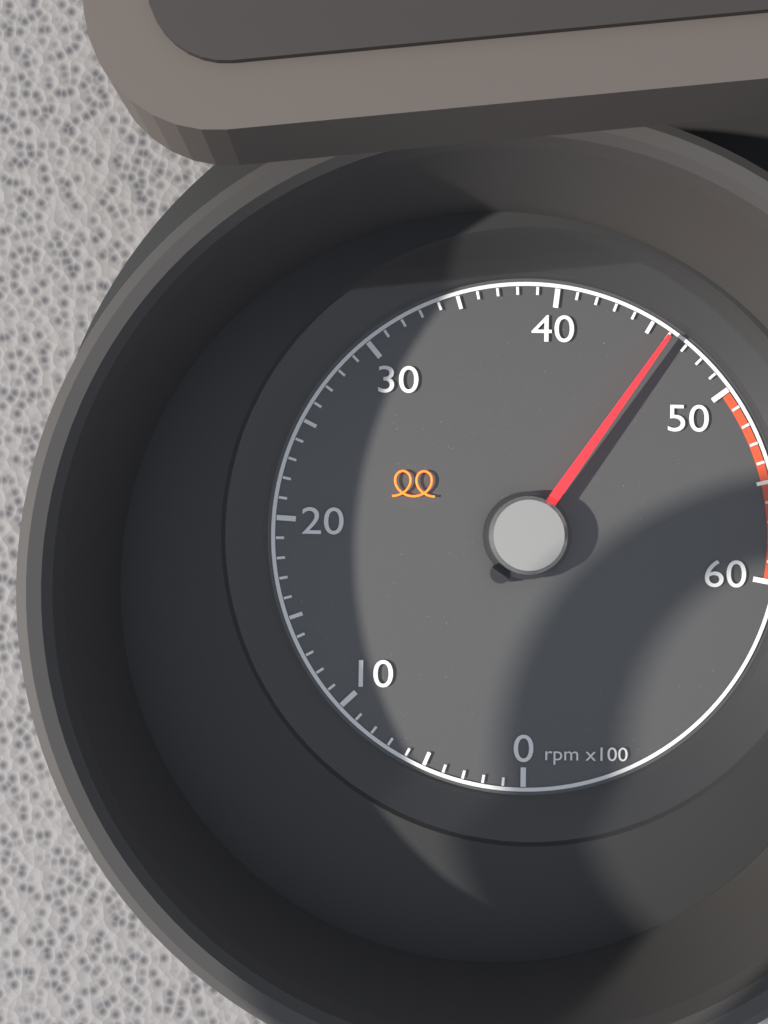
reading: 4600 rpm
